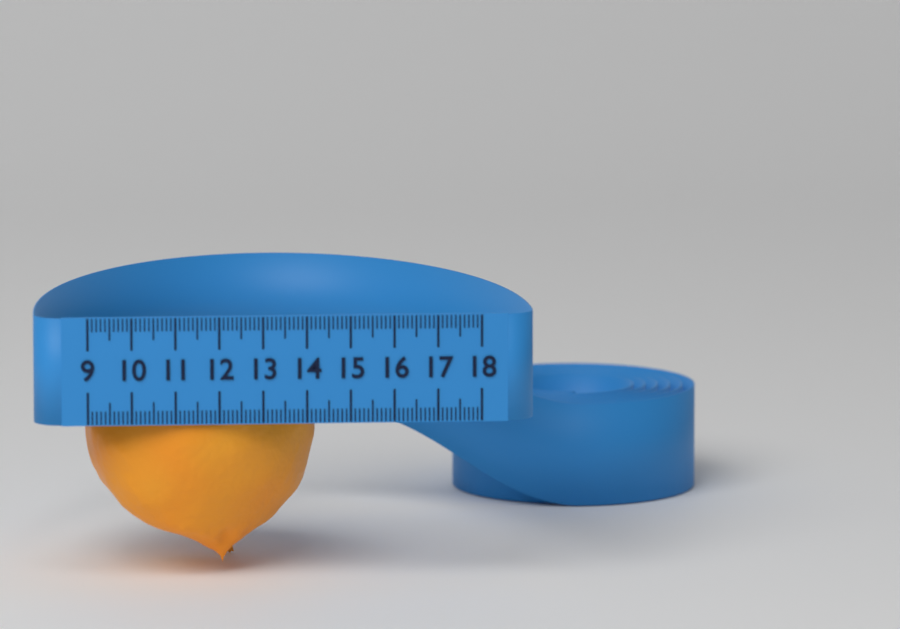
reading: 14.3 (no unit)
